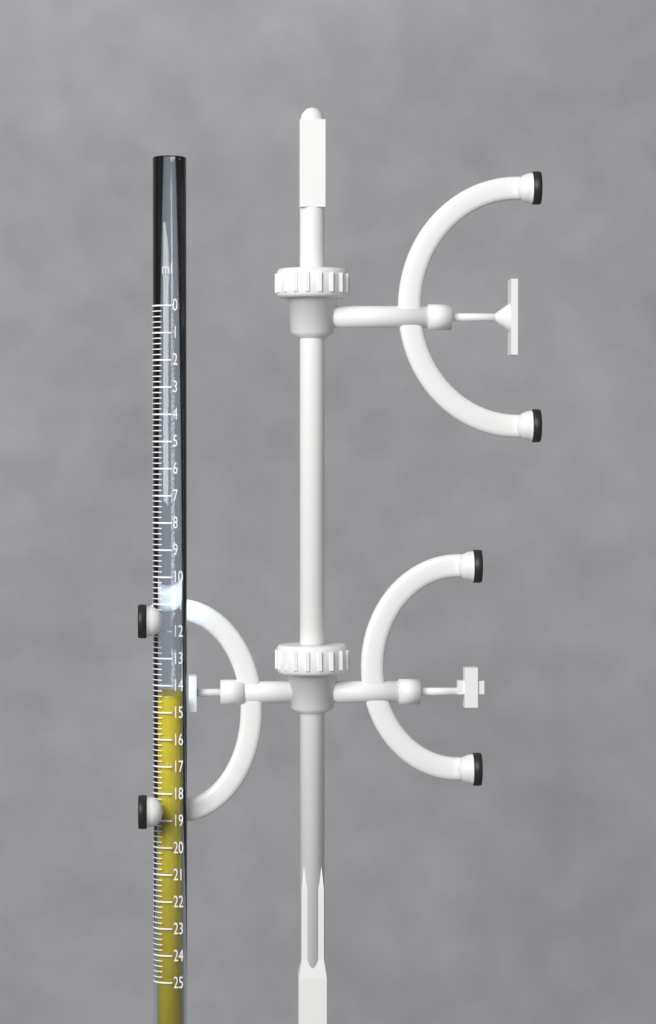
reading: 14.4 ml
